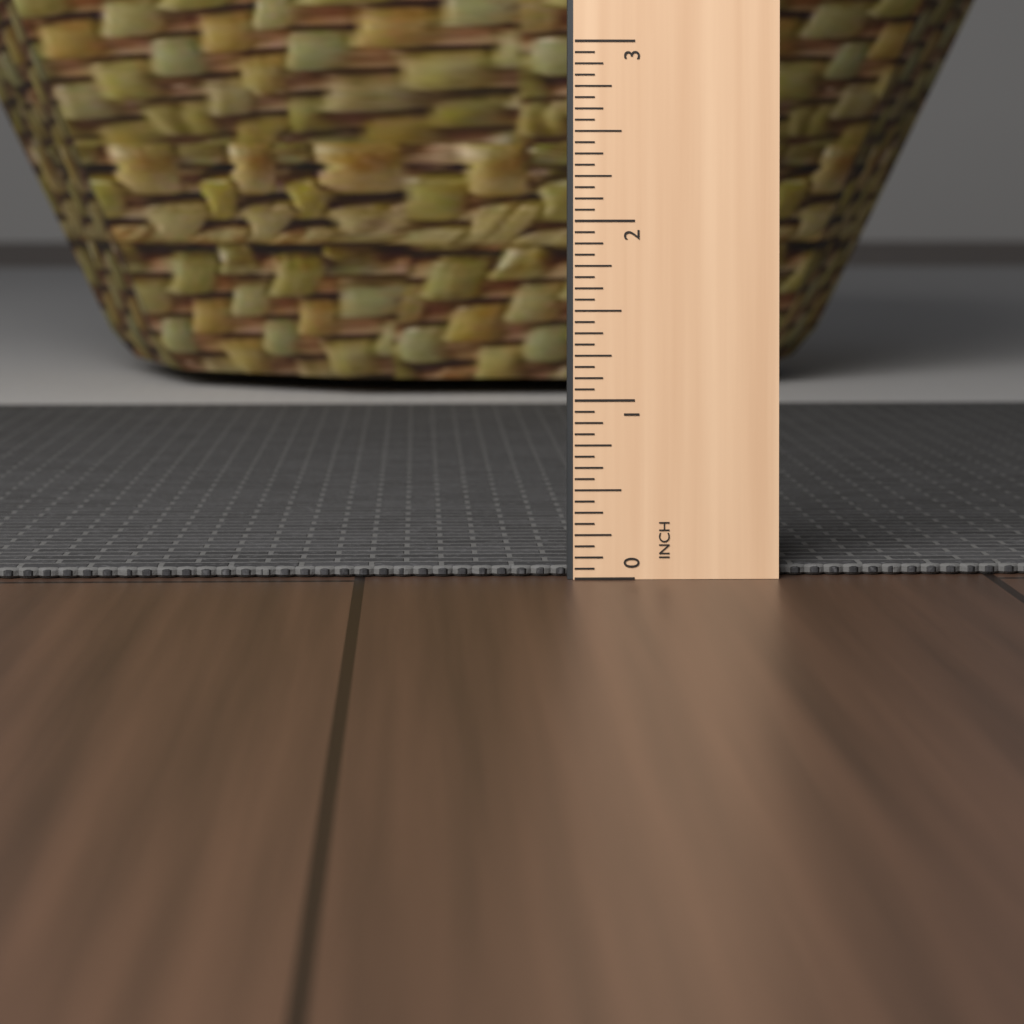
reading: 0.0625 in
